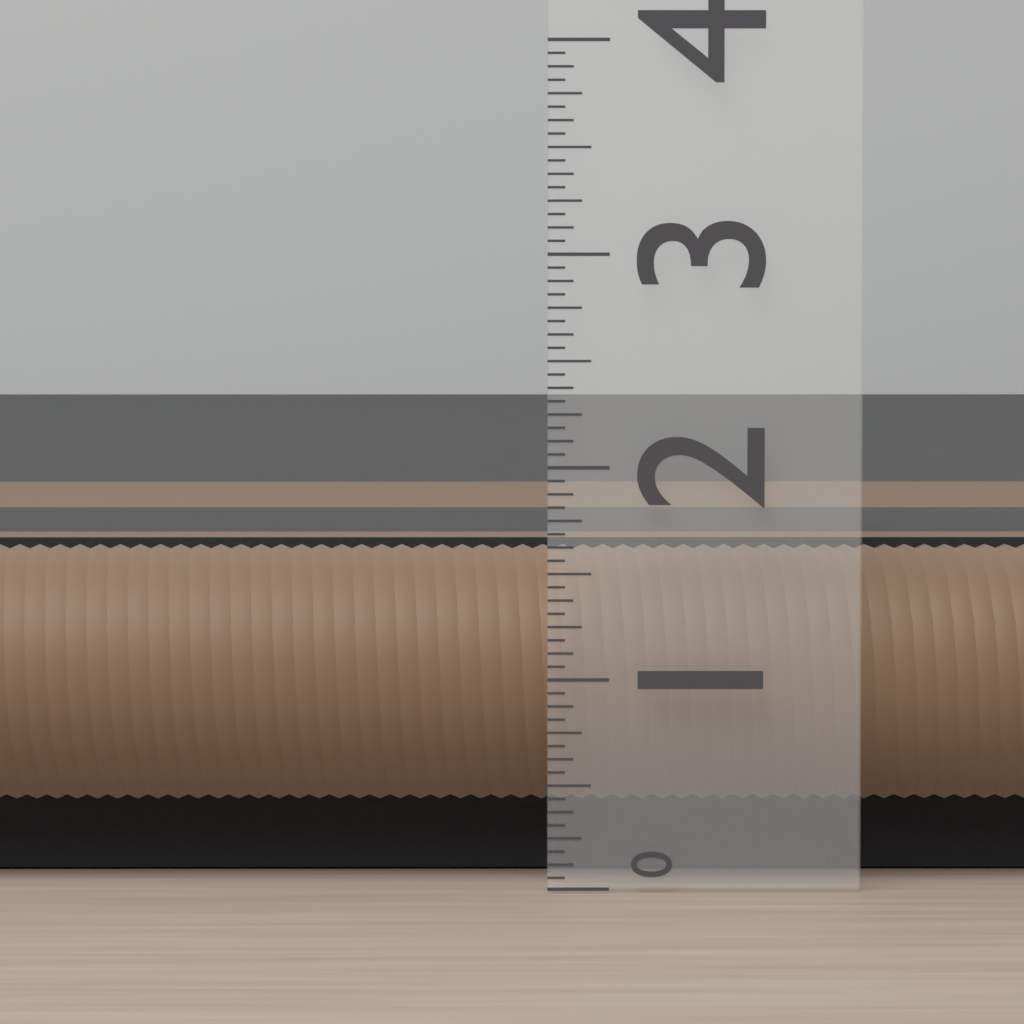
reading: 1.6250 (no unit)
